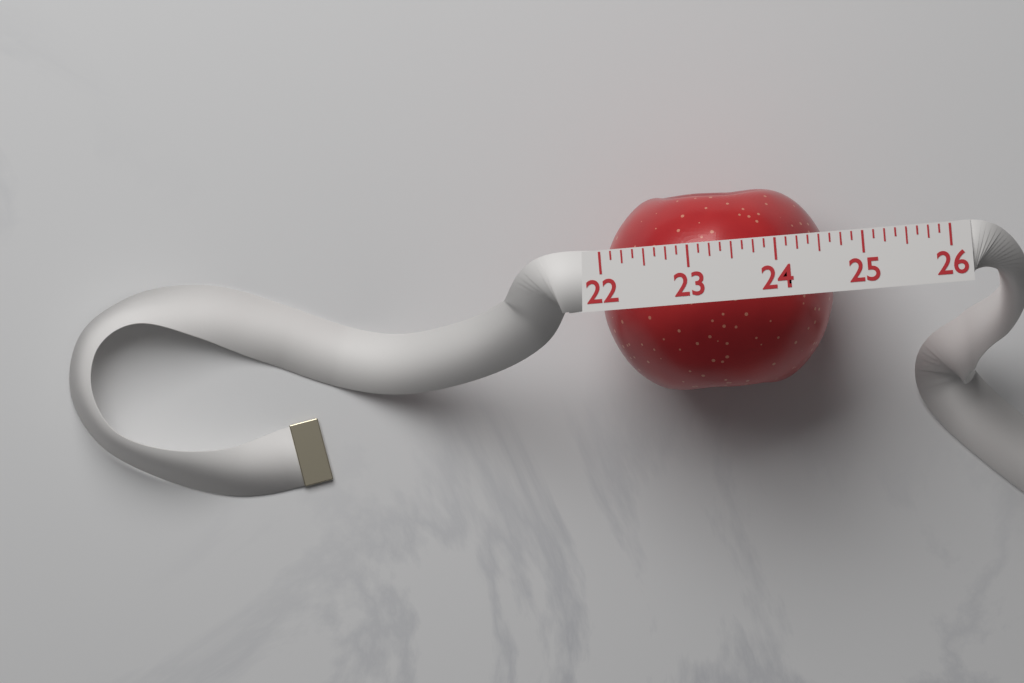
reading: 24.625 (no unit)
